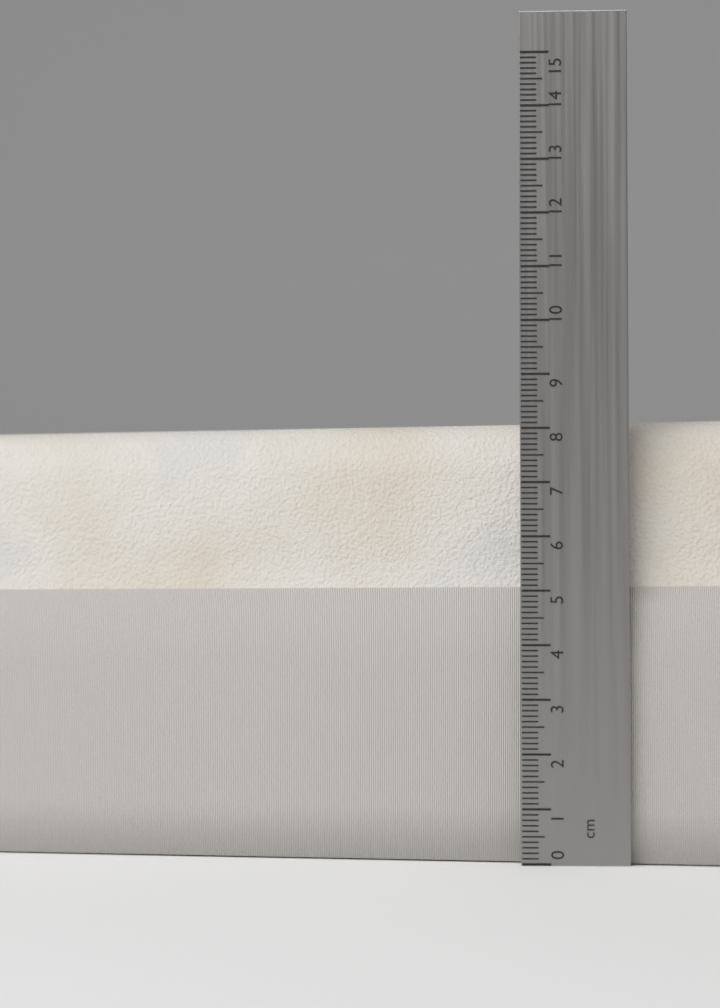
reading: 8.2 cm
